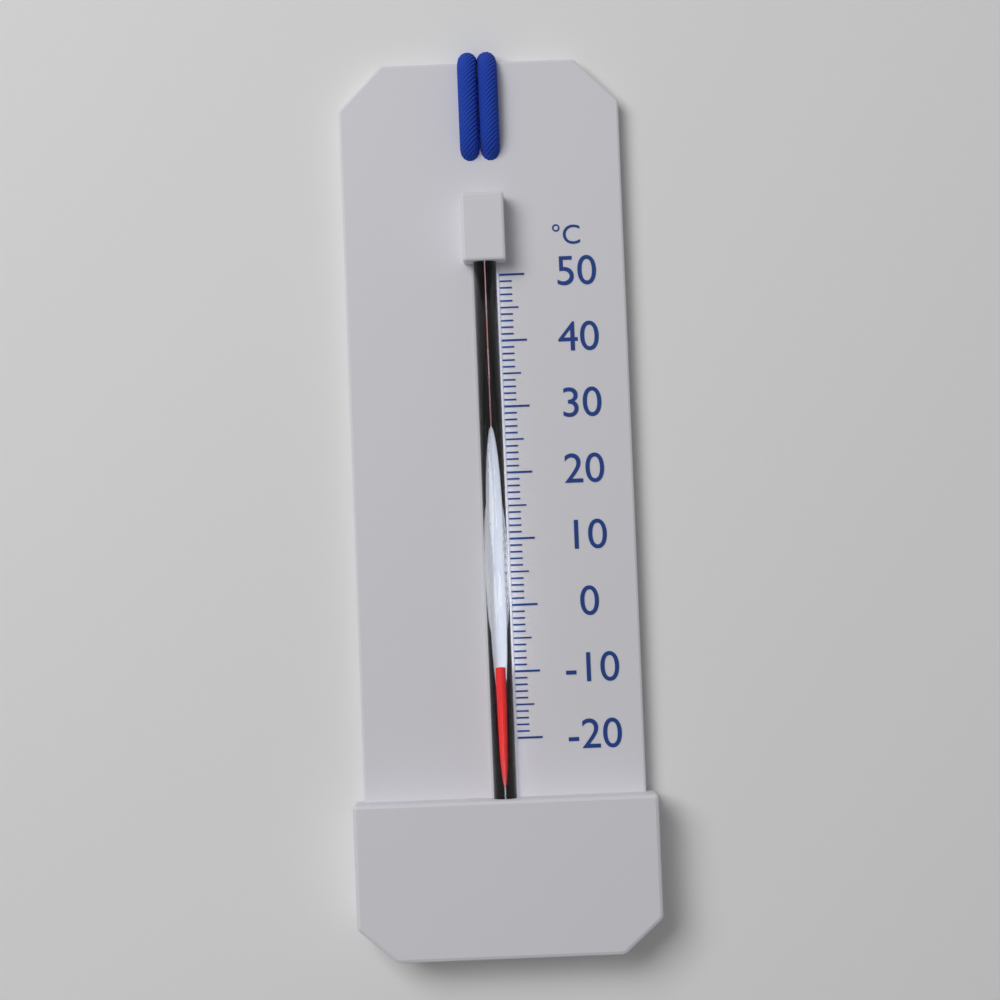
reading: -9 °C
